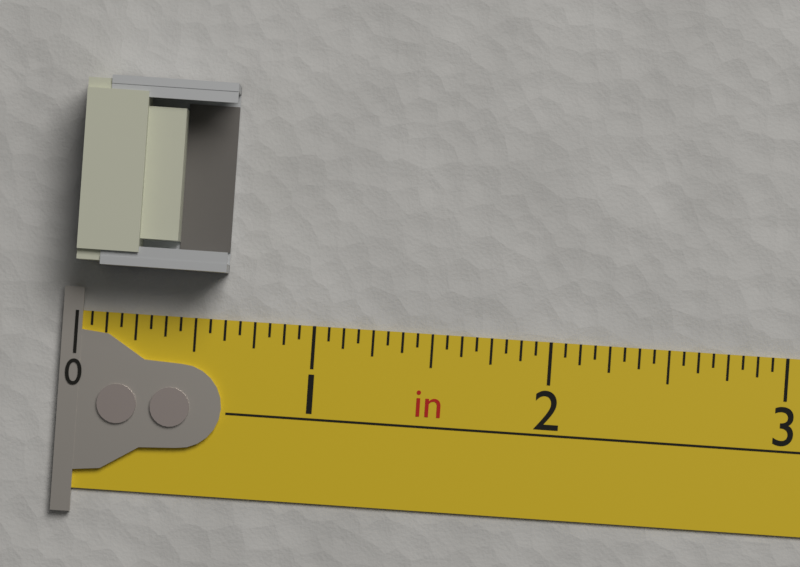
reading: 0.6250 in
